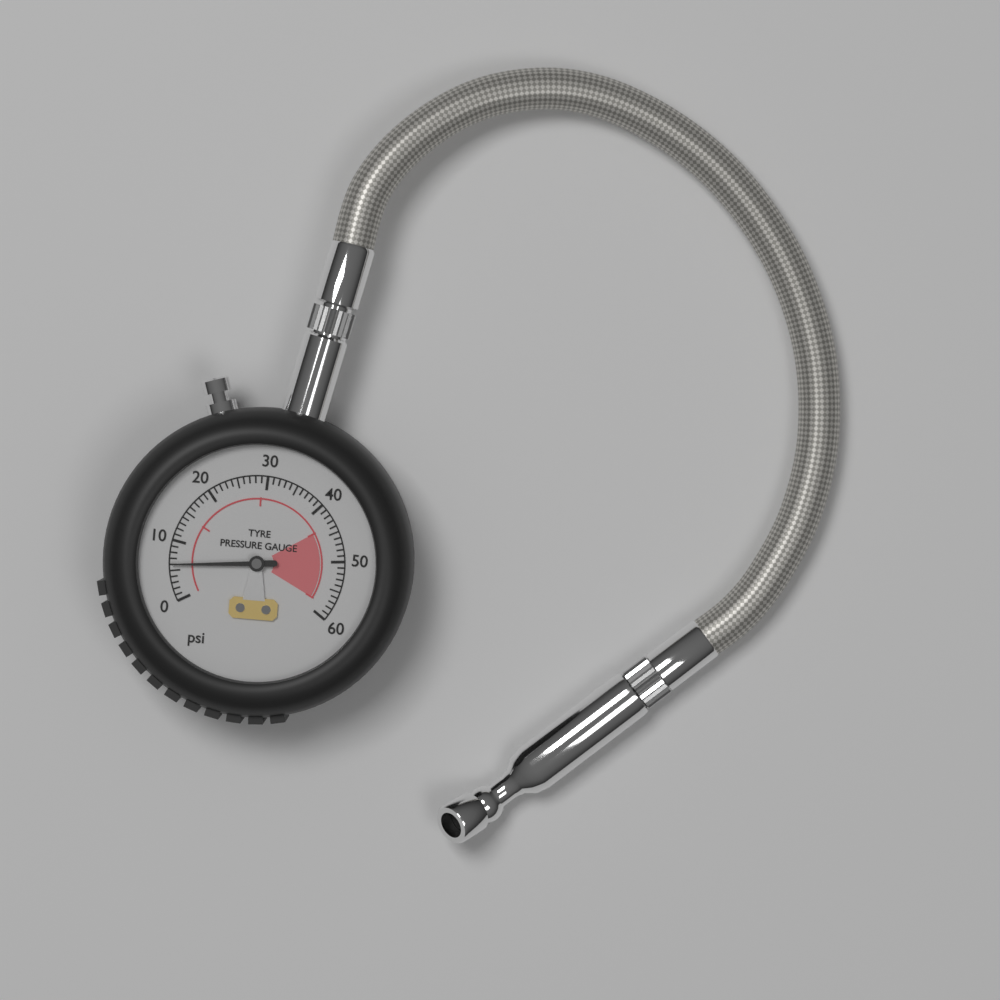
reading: 6 psi
